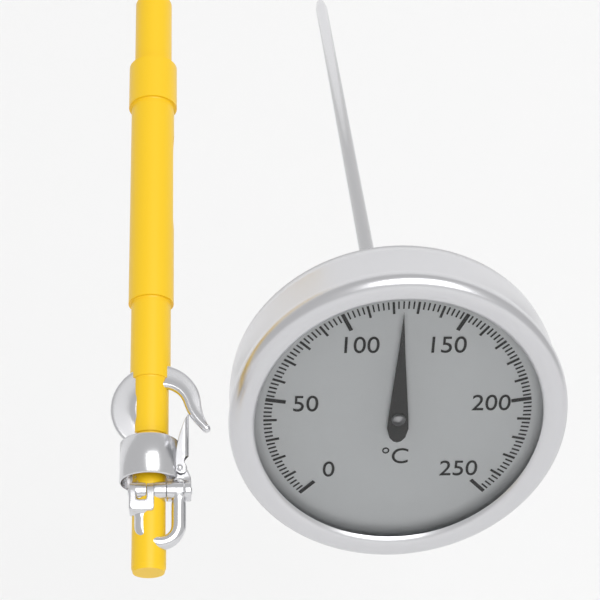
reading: 124 °C
